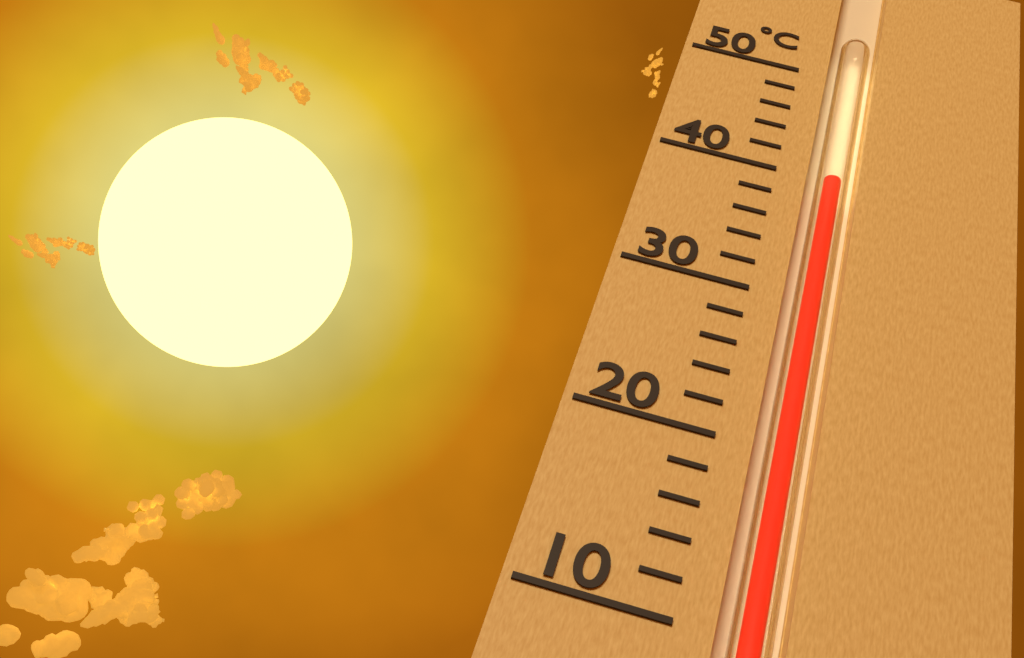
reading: 40 °C
